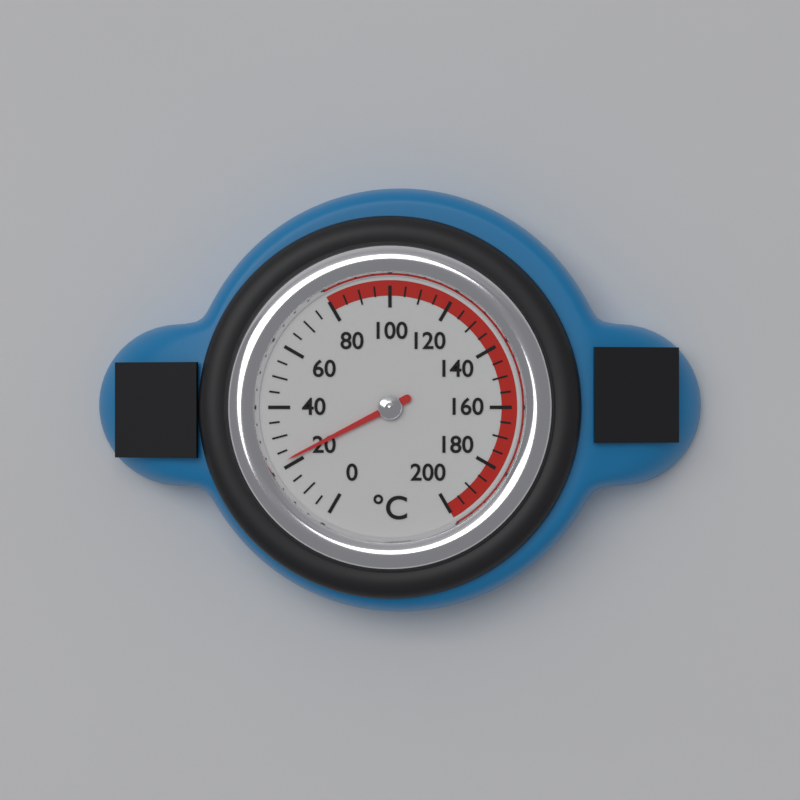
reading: 22 °C
